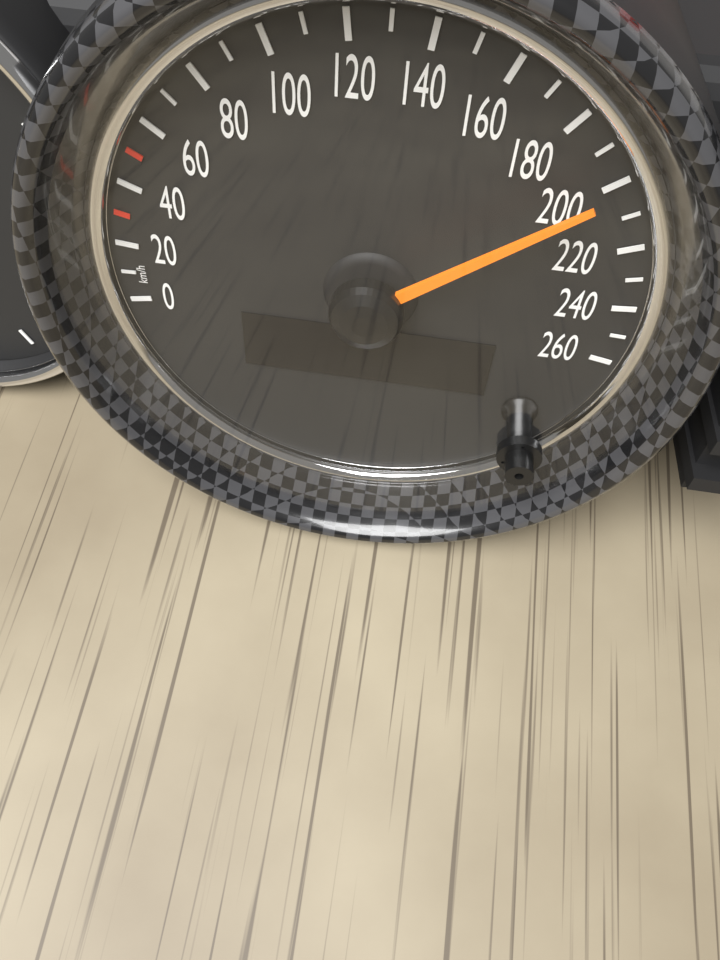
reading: 200 km/h
